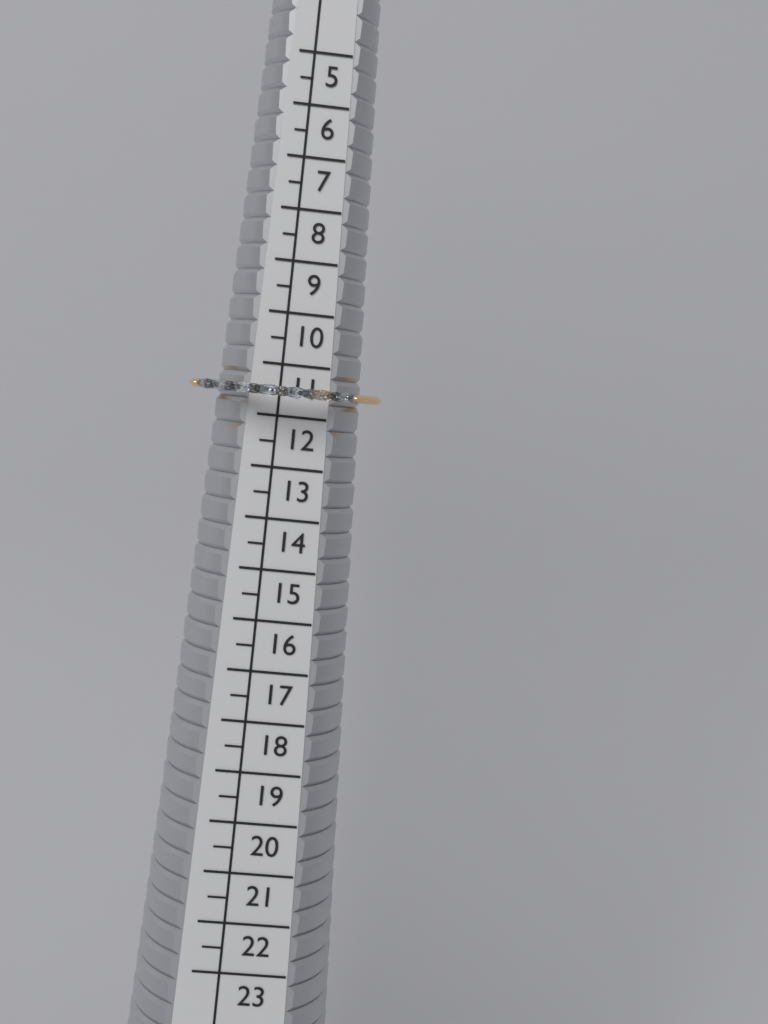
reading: 12.0 (no unit)
